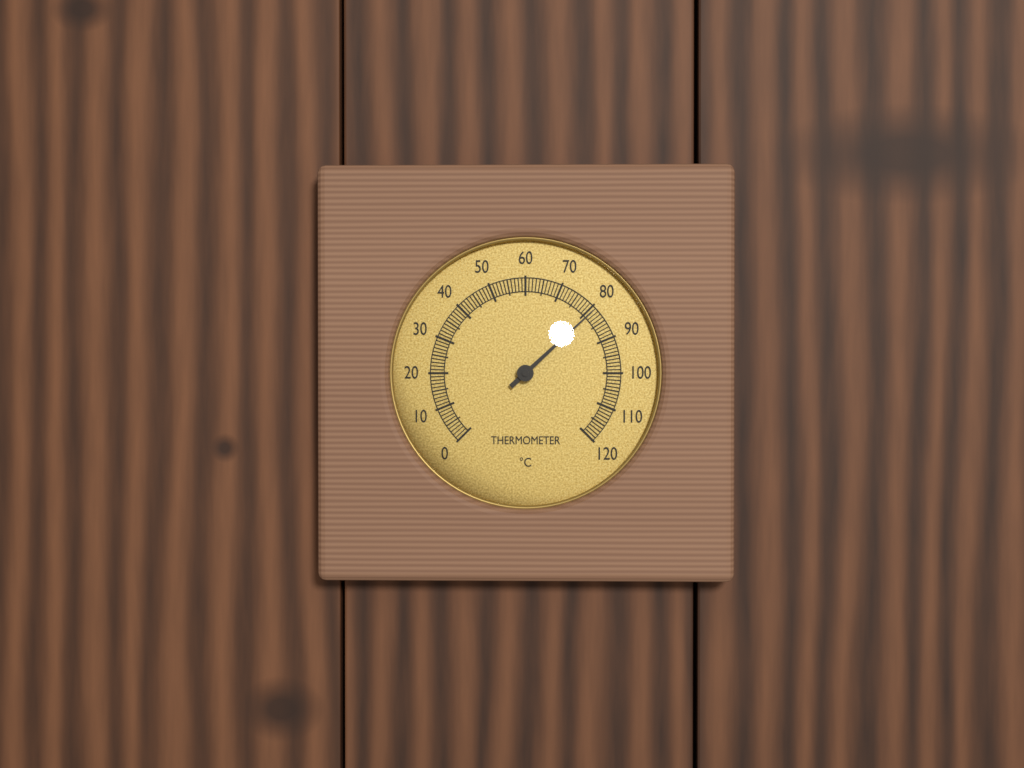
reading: 81 °C
